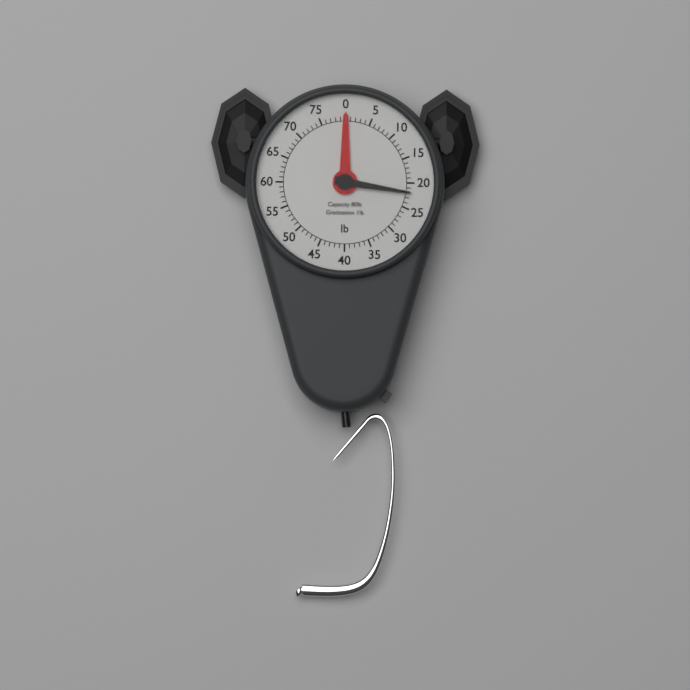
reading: 22 lb
